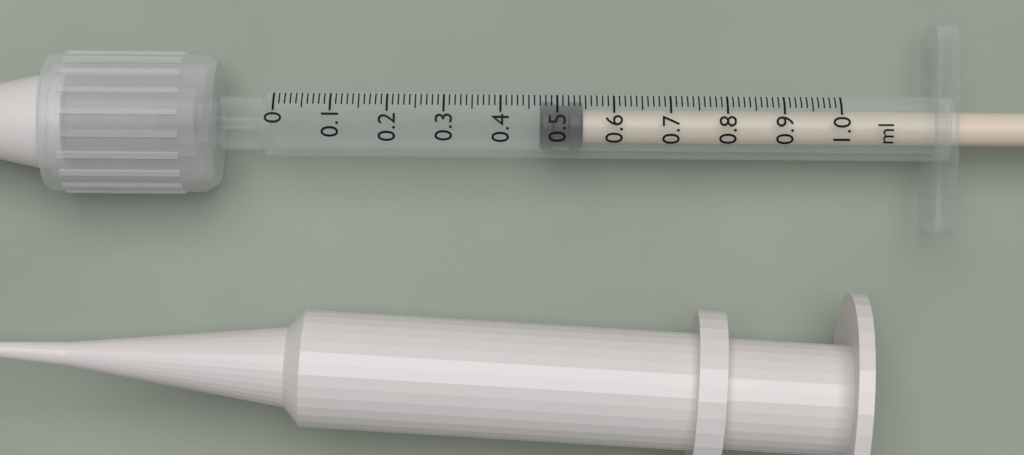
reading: 0.47 ml
